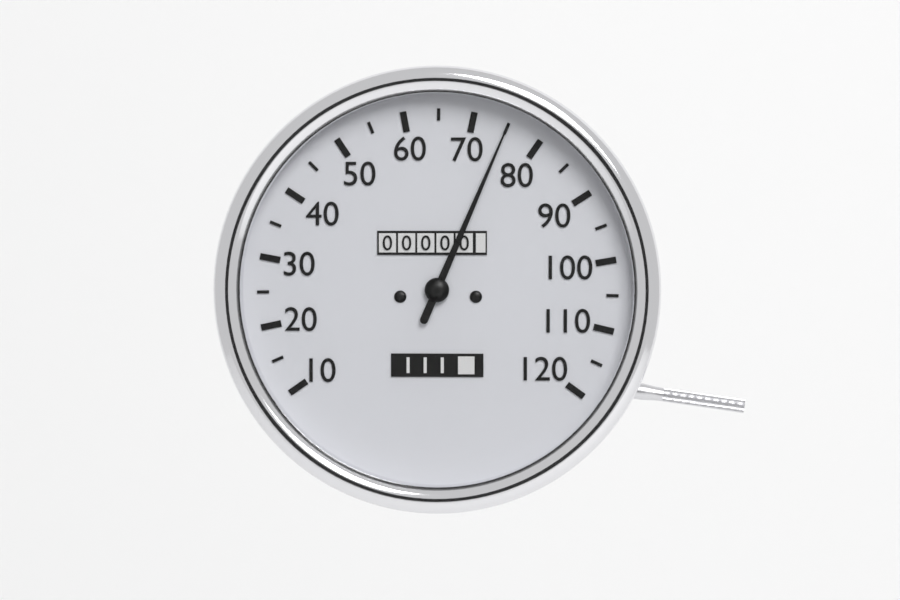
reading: 75 (no unit)
